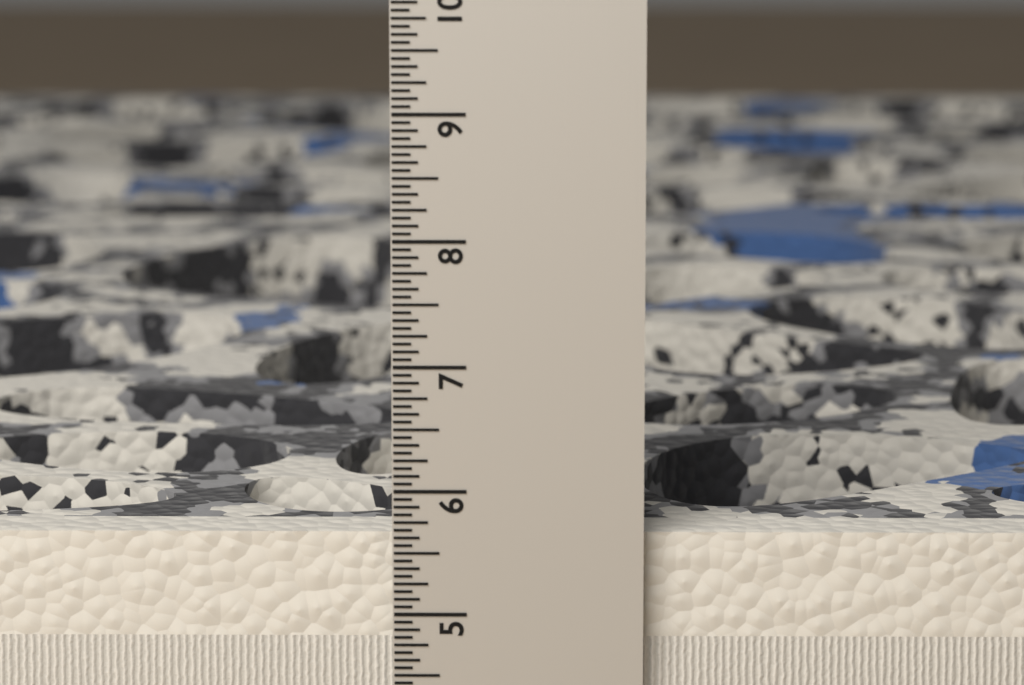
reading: 5.6250 in
